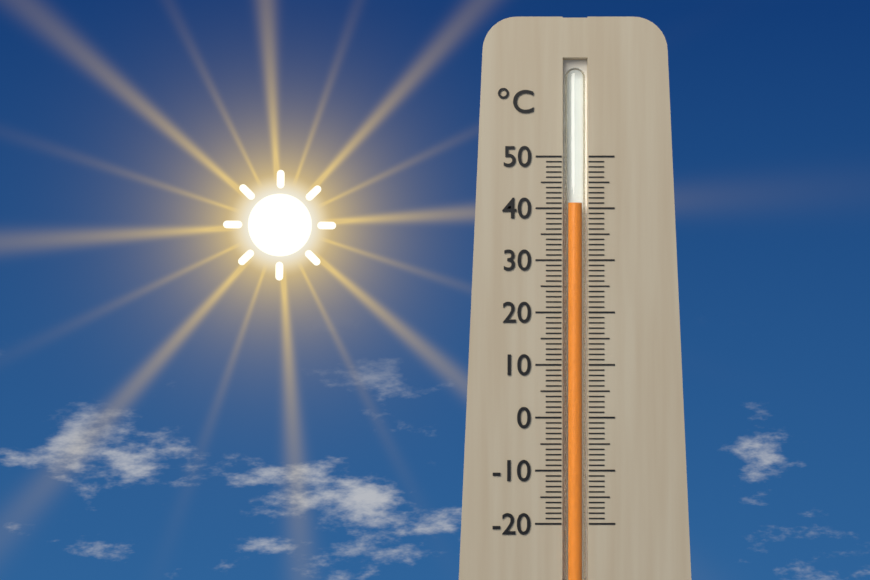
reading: 41 °C
